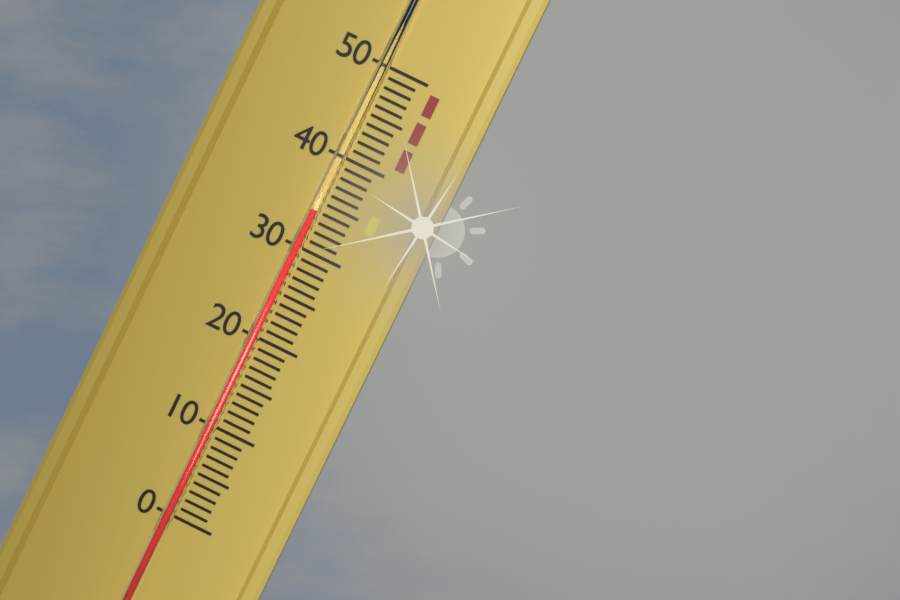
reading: 34 (no unit)
